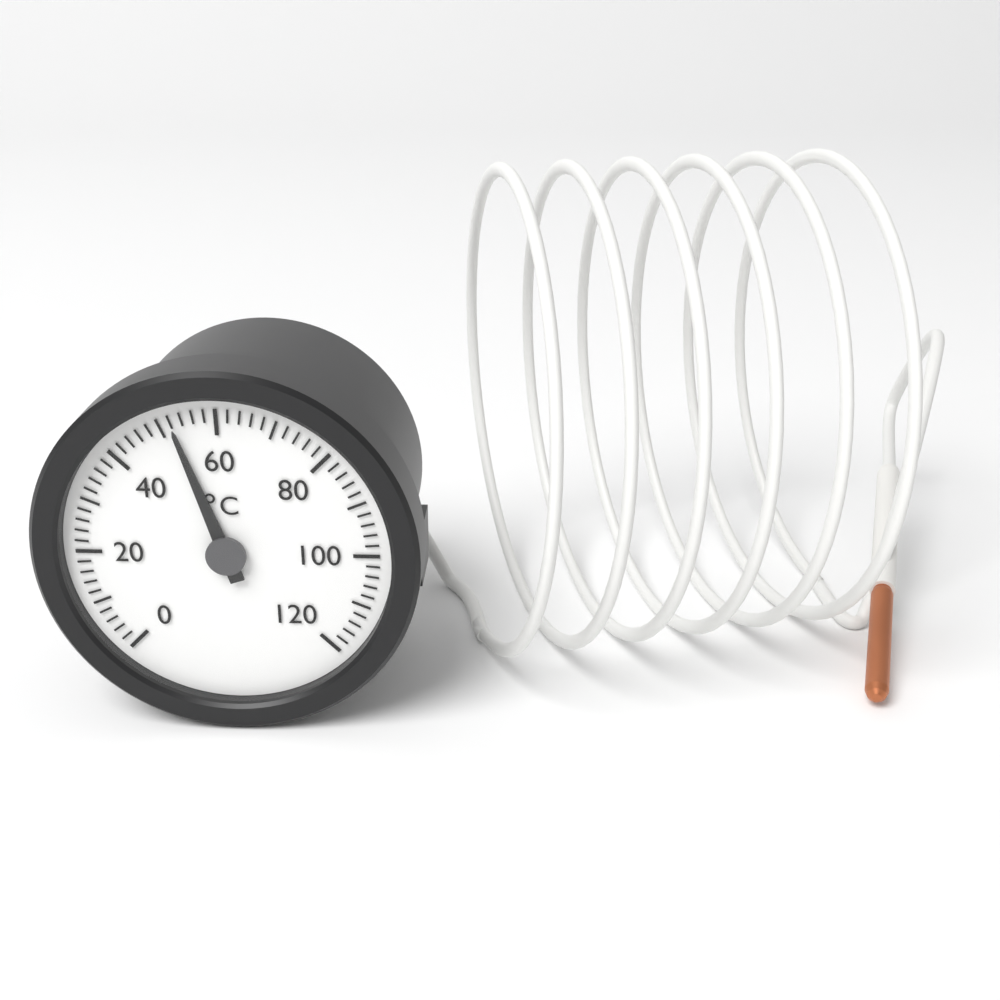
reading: 52 °C
